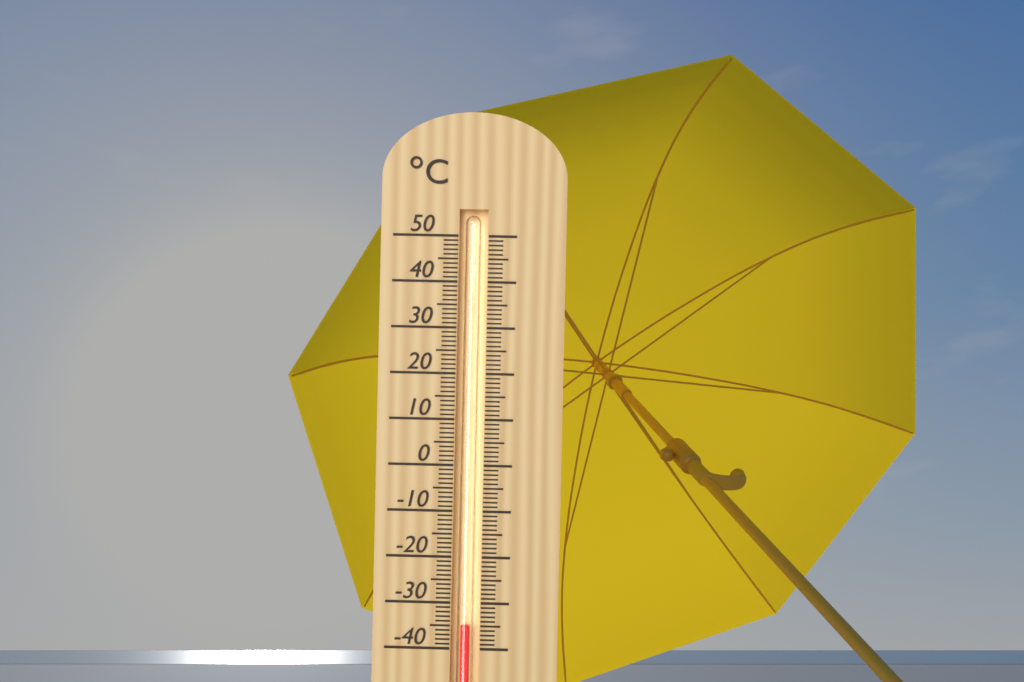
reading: -35 °C
